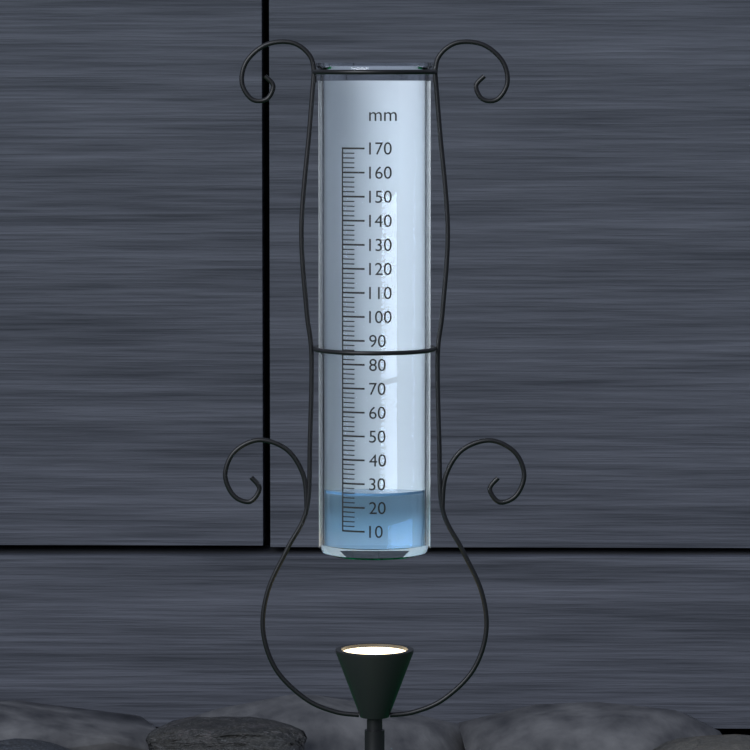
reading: 26 mm
